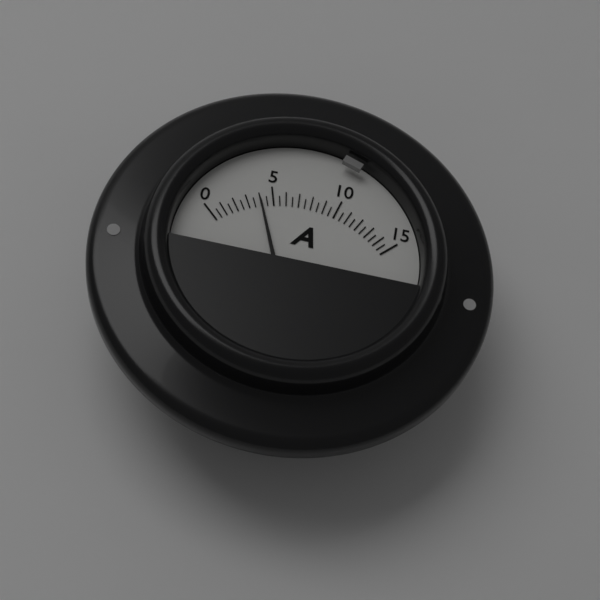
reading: 4.0 A
